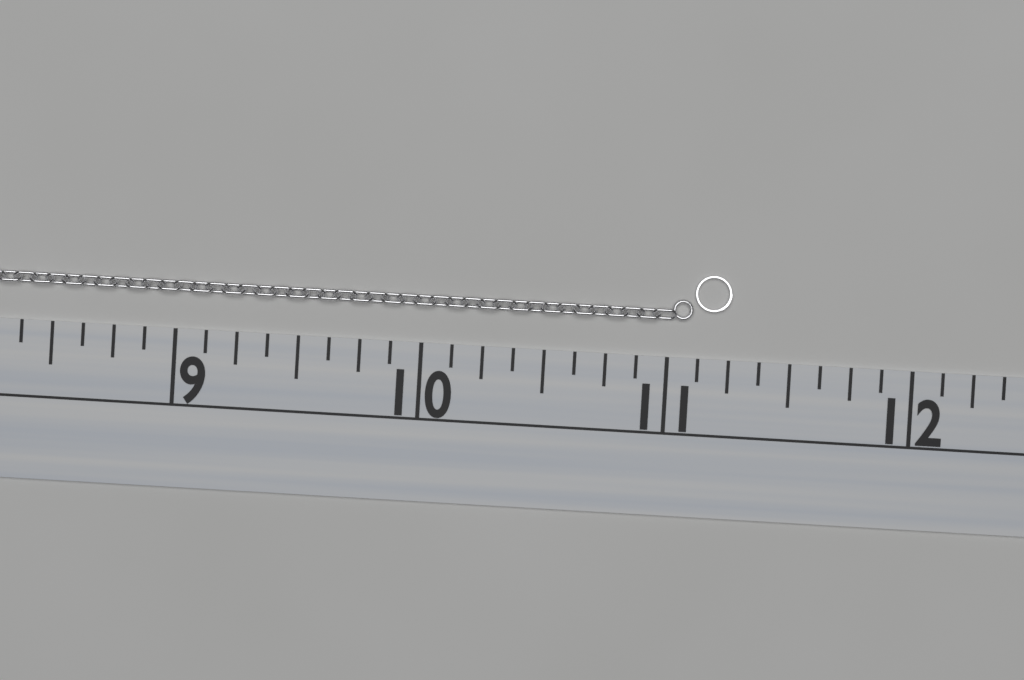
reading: 11.250 (no unit)
